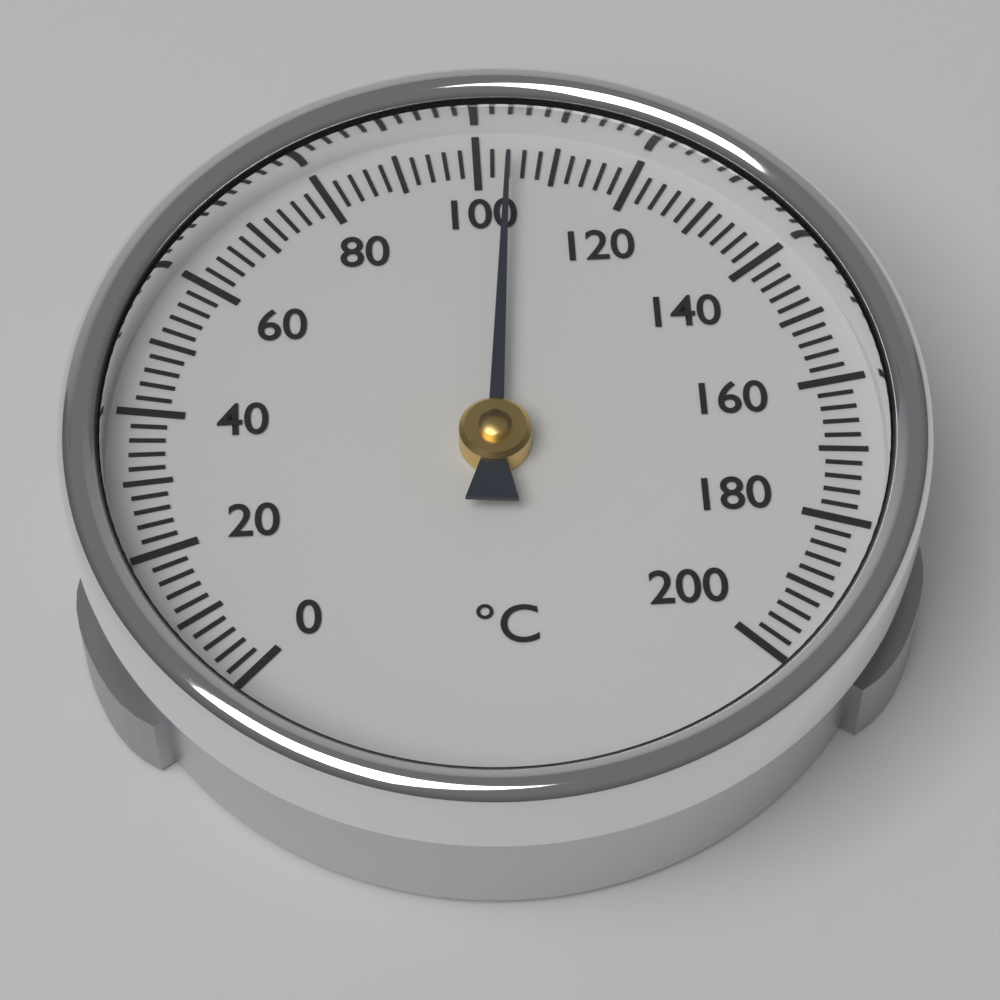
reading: 104 °C
